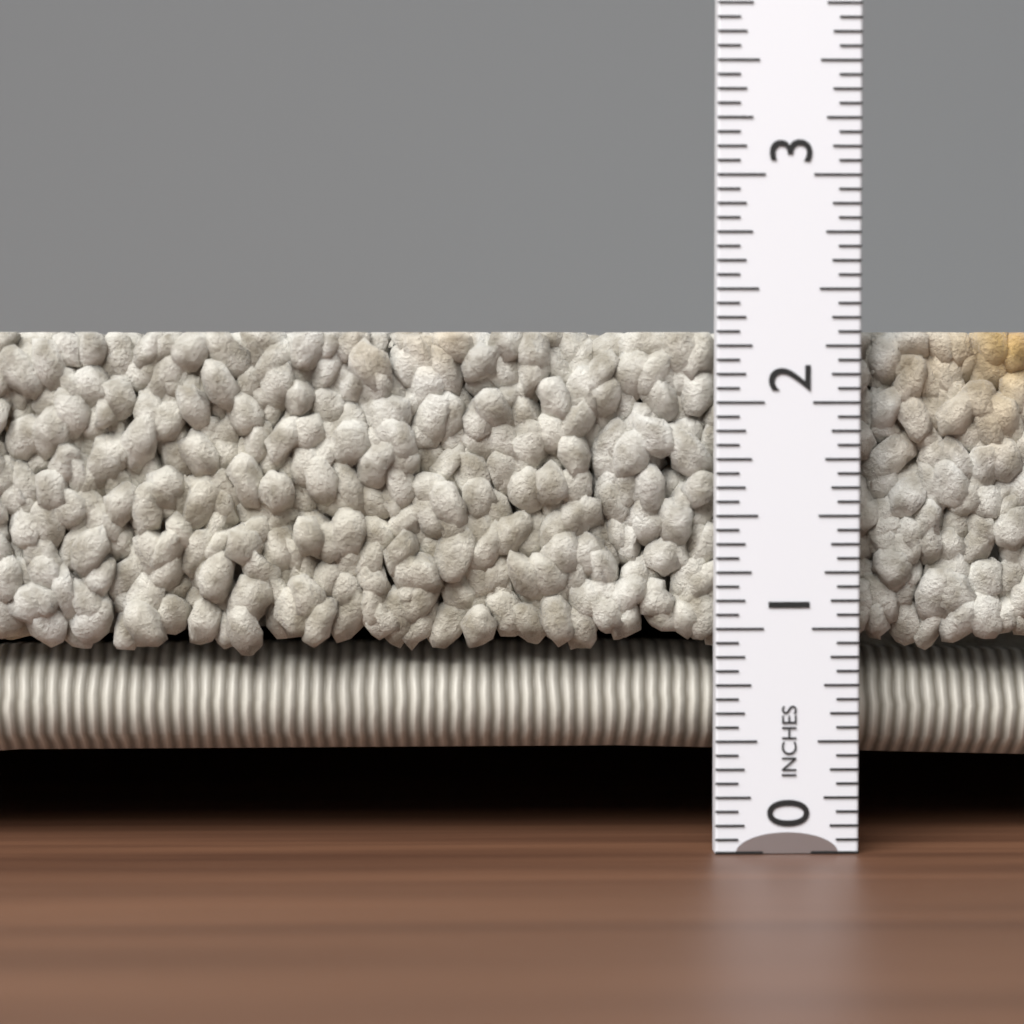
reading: 2.3125 in
